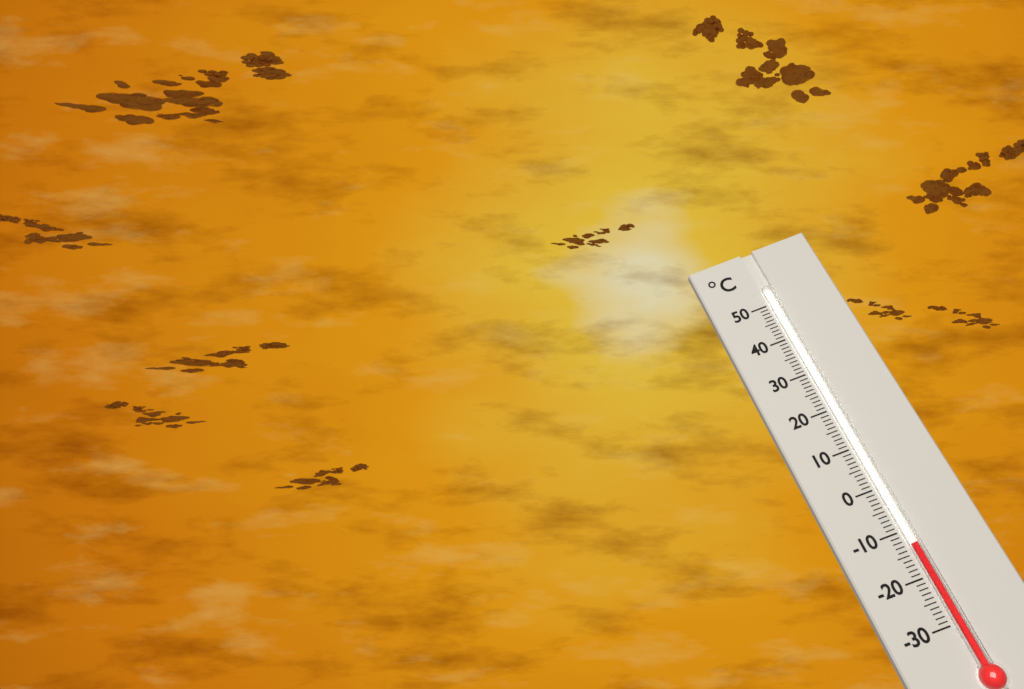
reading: -13 °C
